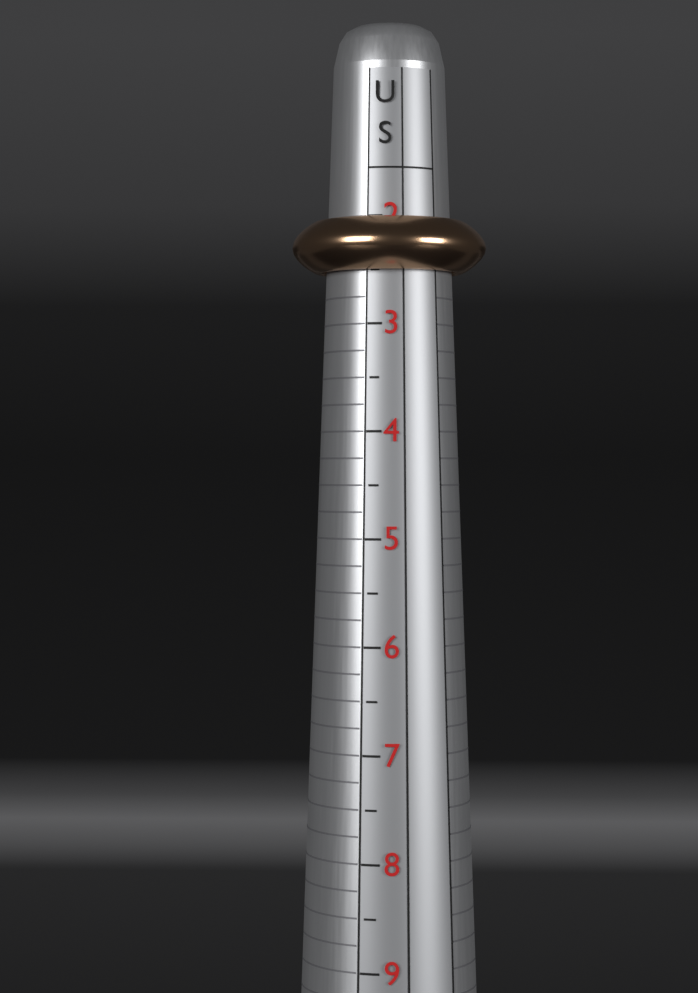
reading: 2.50 US
